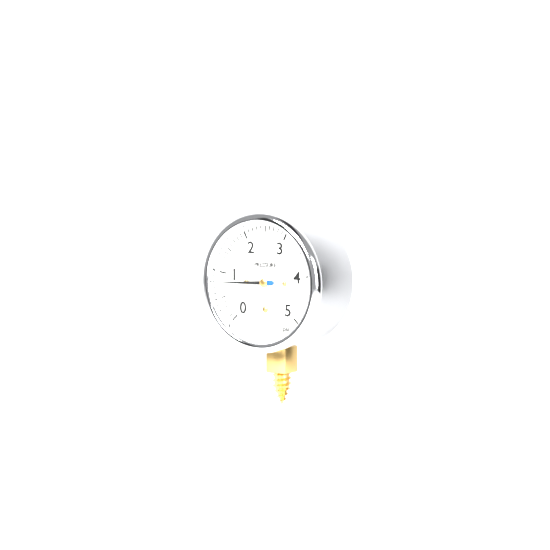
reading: 0.8 psi
